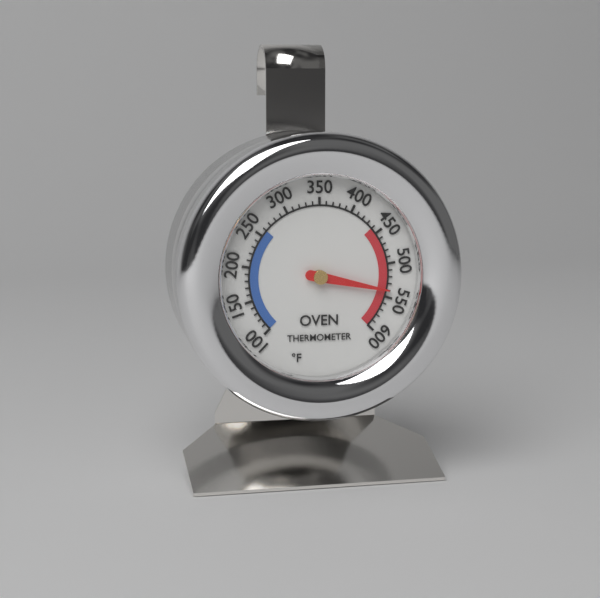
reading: 540 °F
